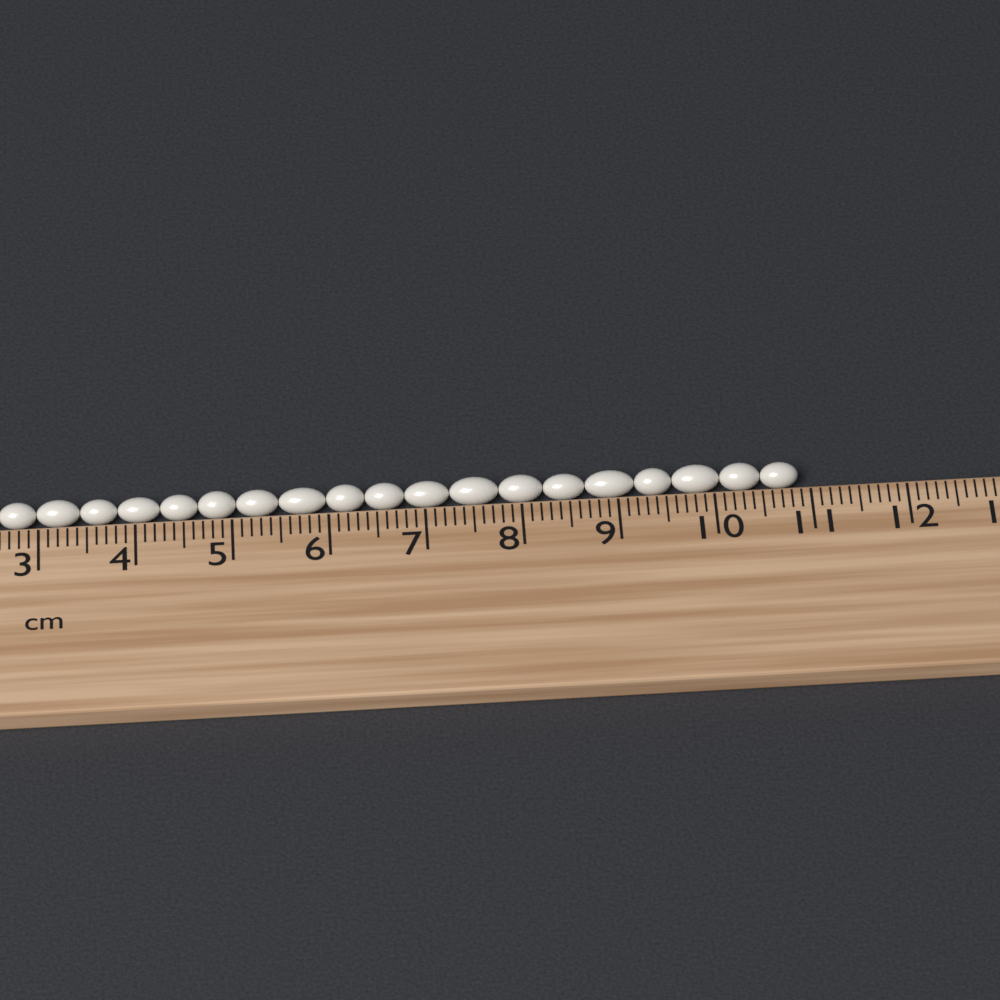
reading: 10.9 cm
